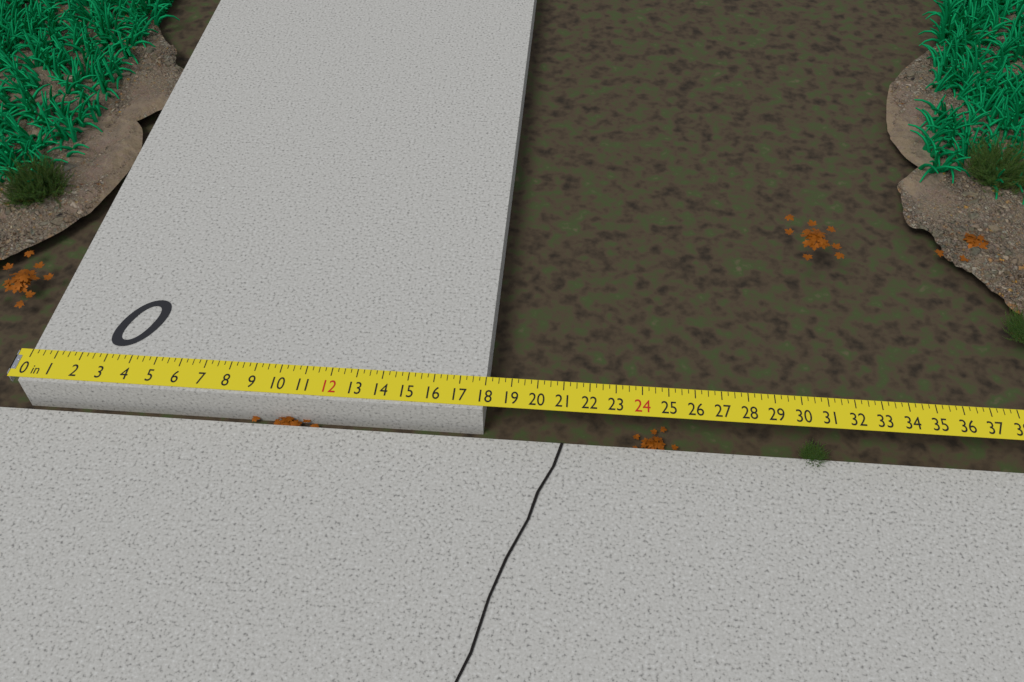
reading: 18.00 in
